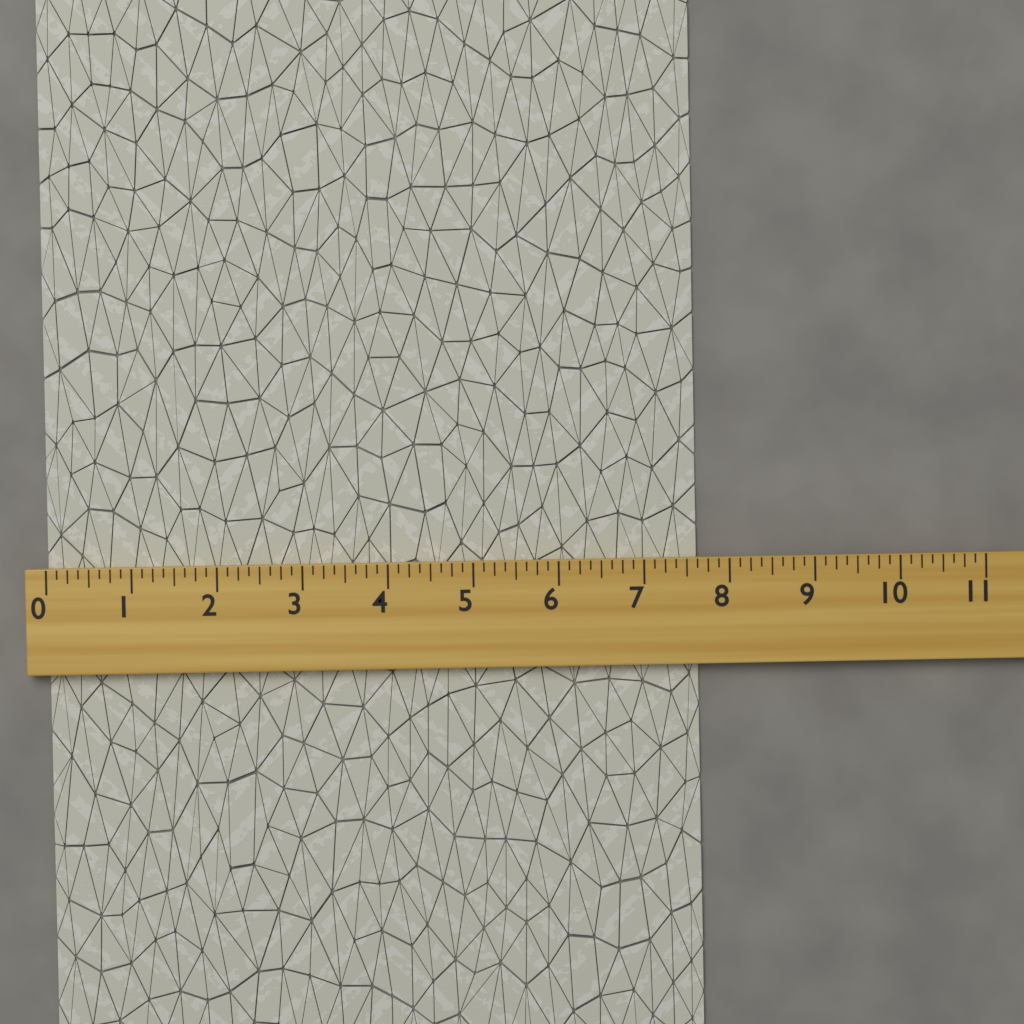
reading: 7.625 (no unit)
